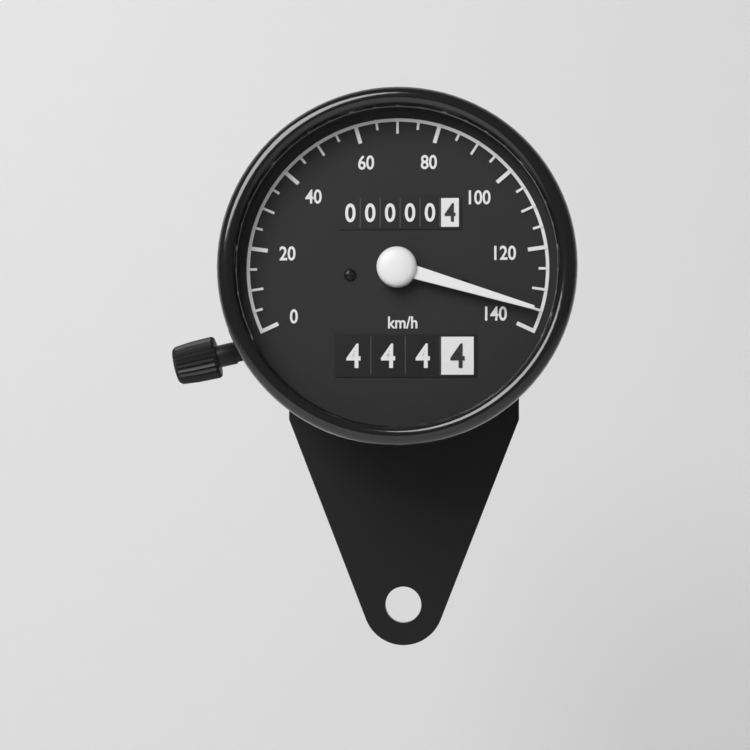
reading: 135 km/h
